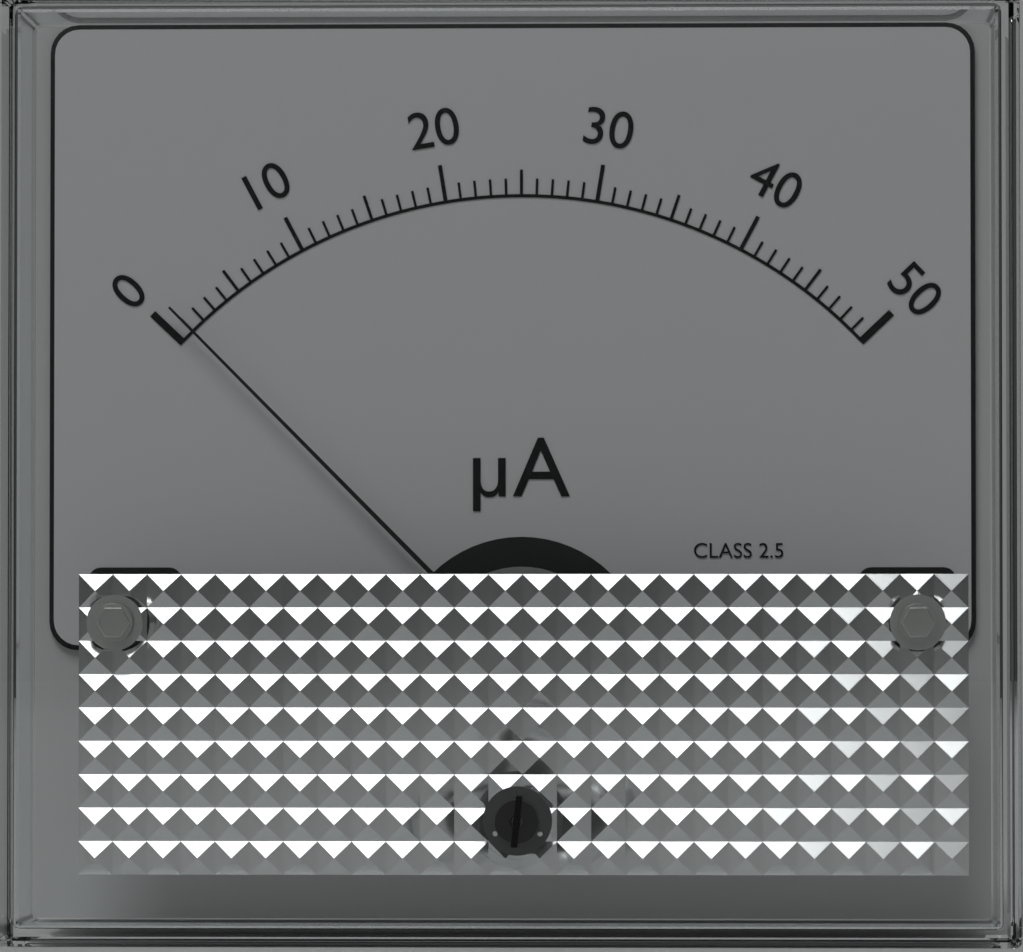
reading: 1 µA
